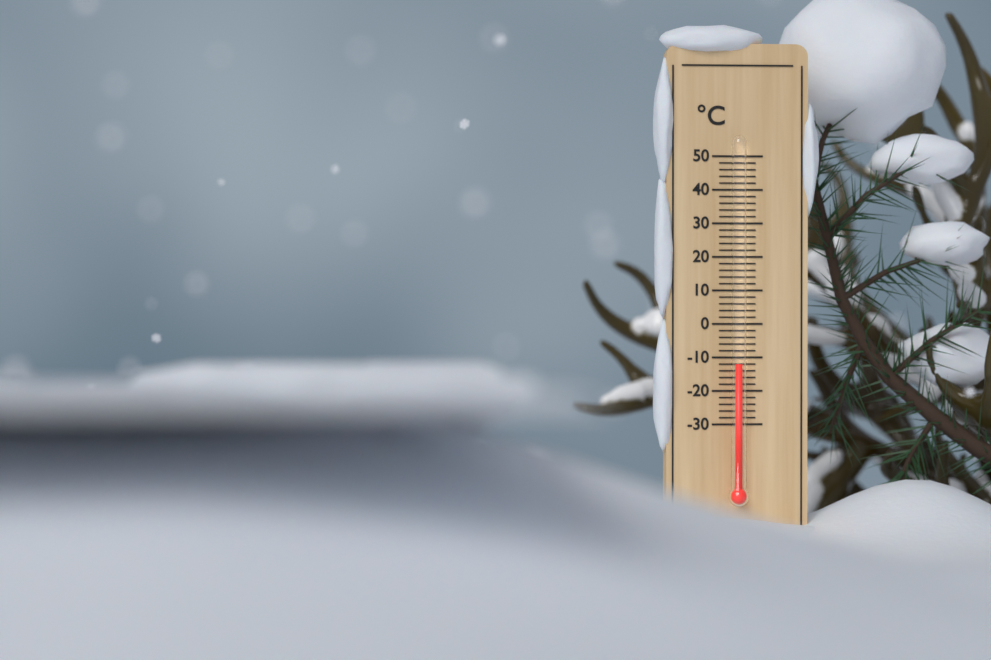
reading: -12 °C
